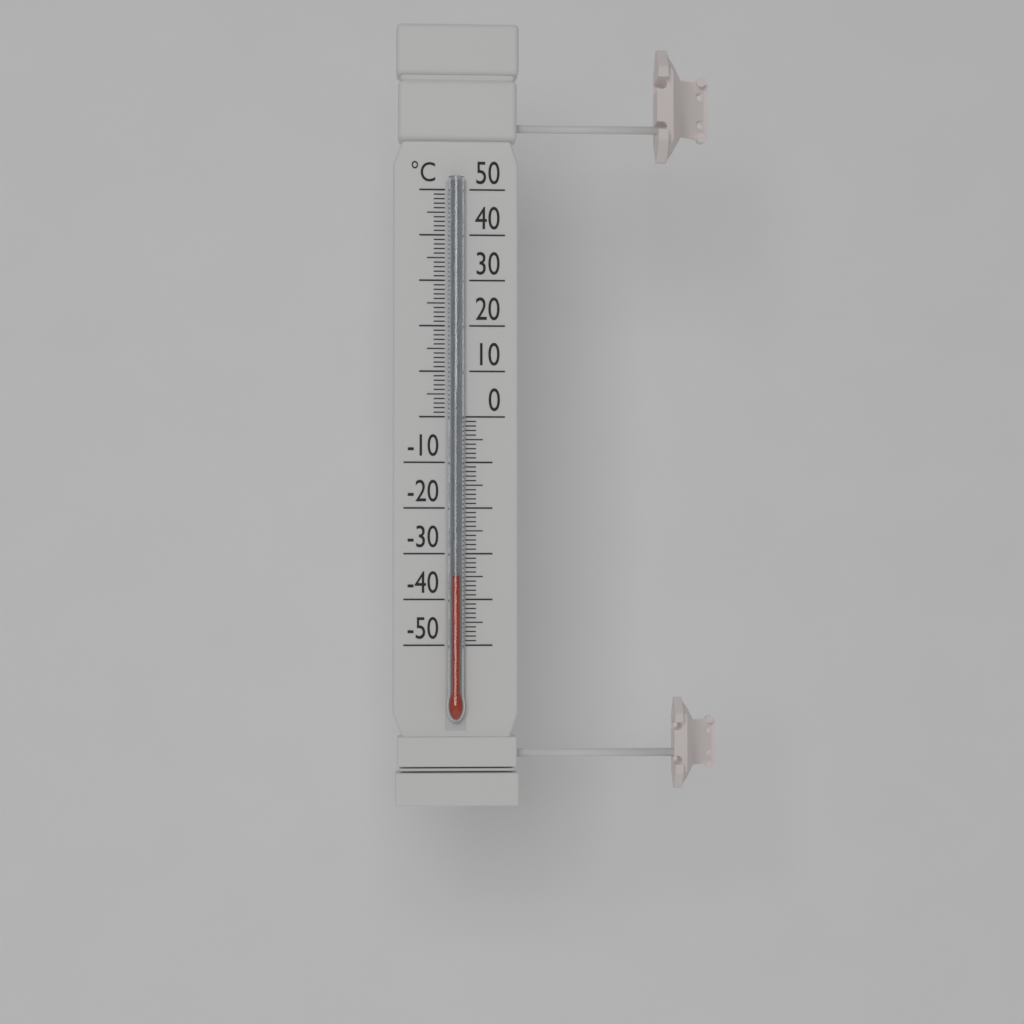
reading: -35 °C
